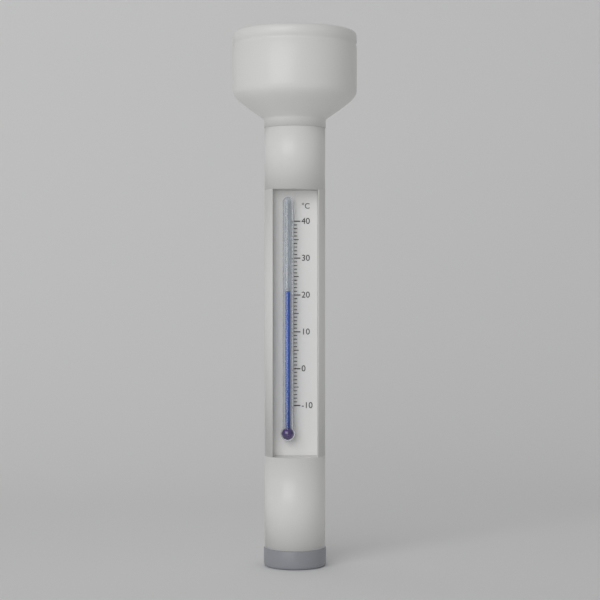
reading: 21 °C
